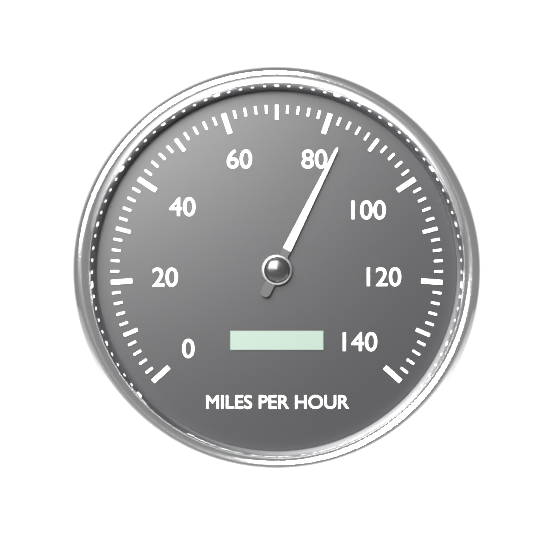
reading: 84 mph
